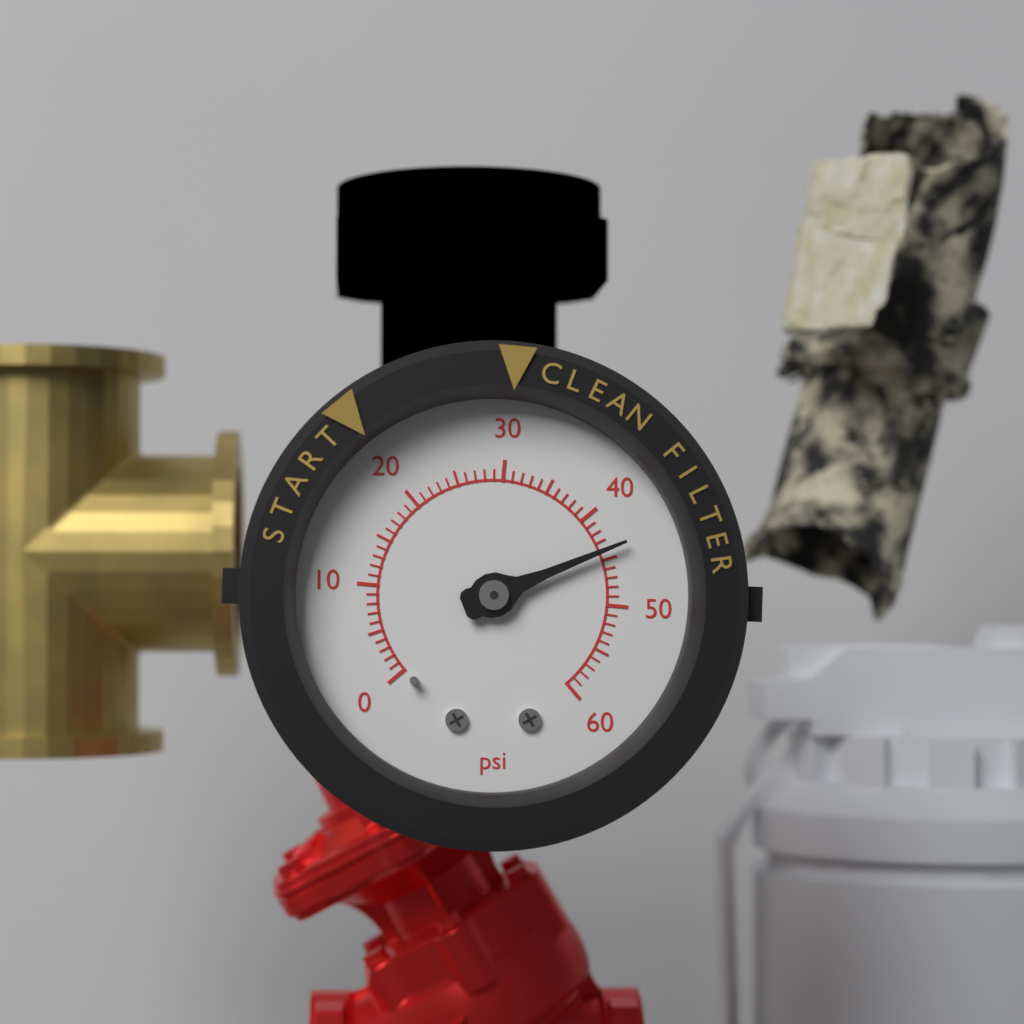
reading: 44 psi
